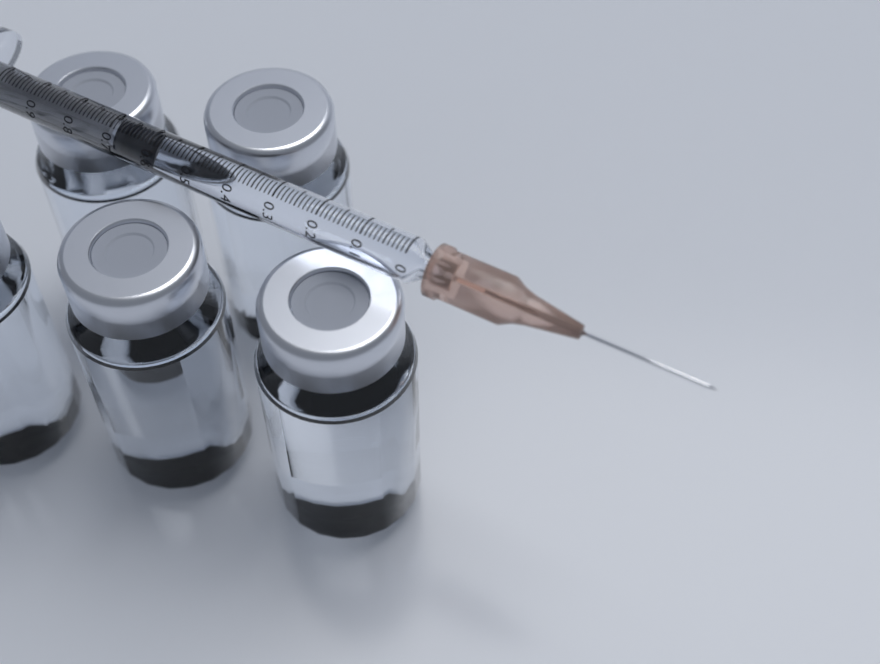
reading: 0.58 ml
